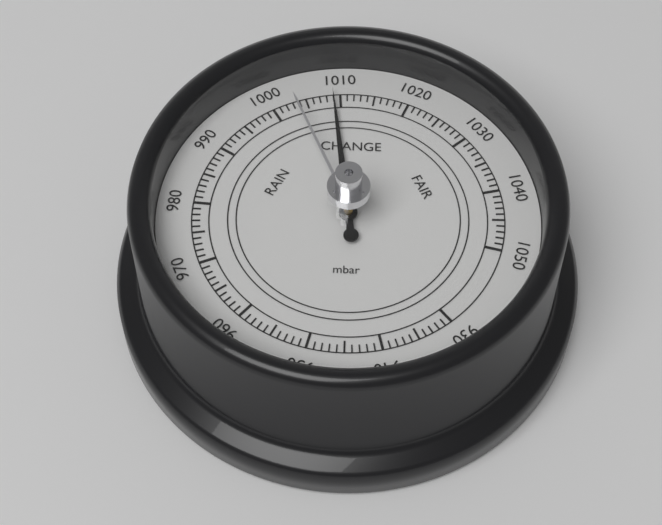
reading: 1009 mbar
